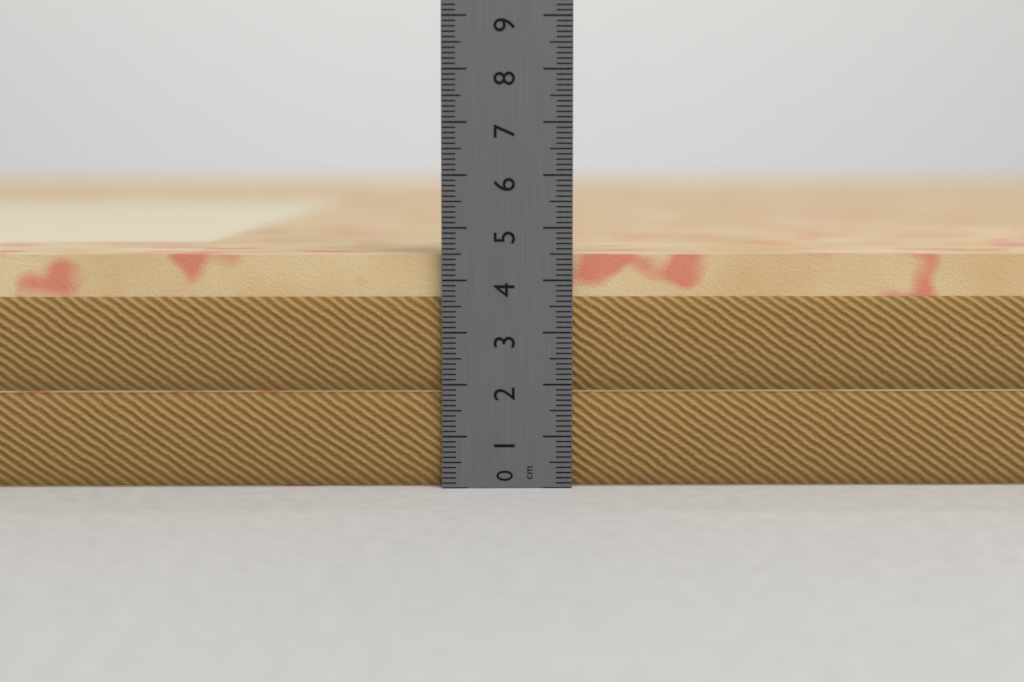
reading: 4.5 cm
